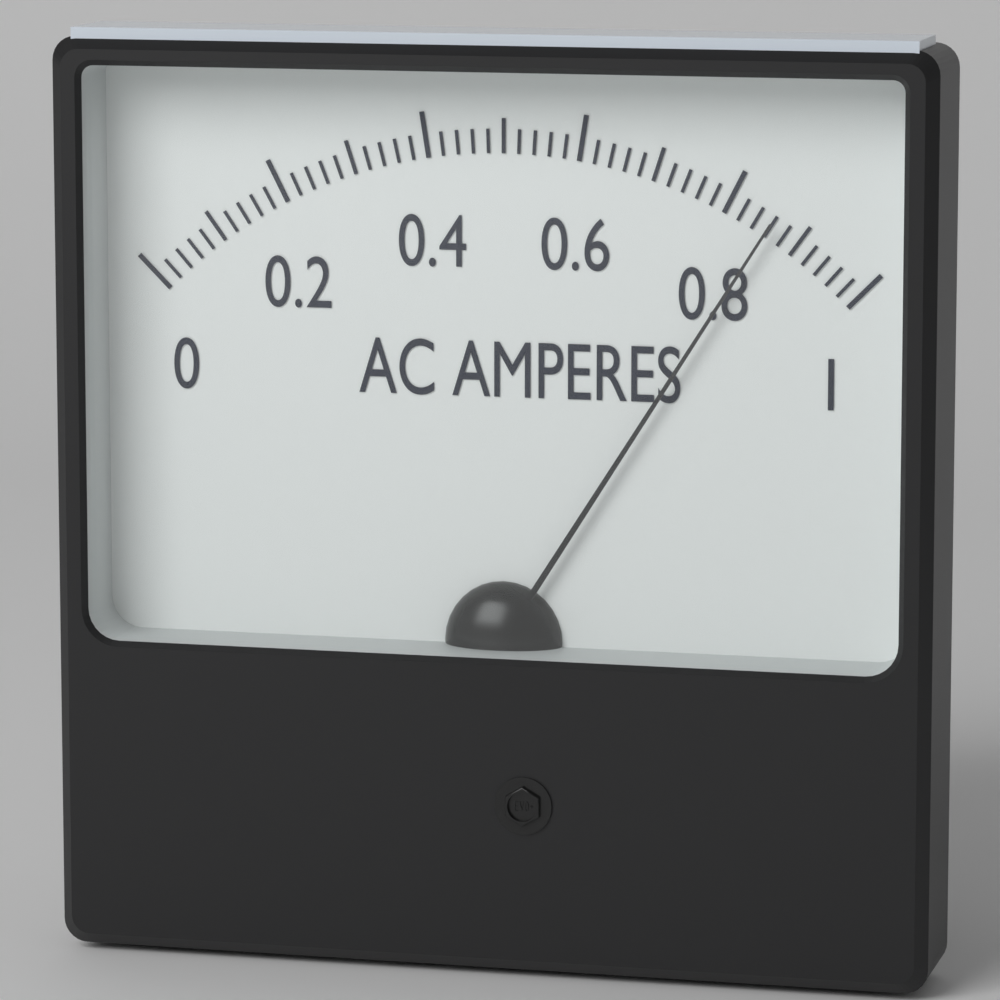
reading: 0.86 A
